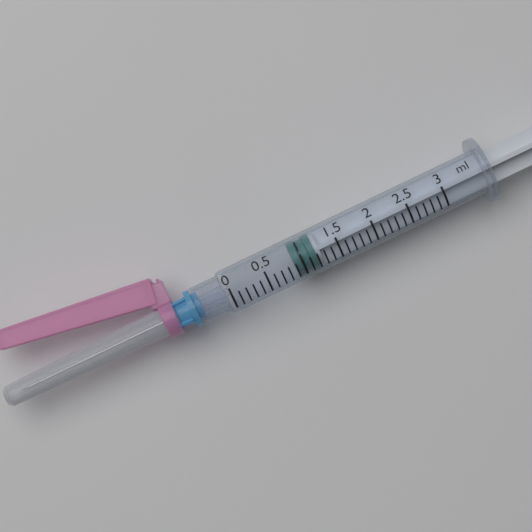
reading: 0.9 ml
